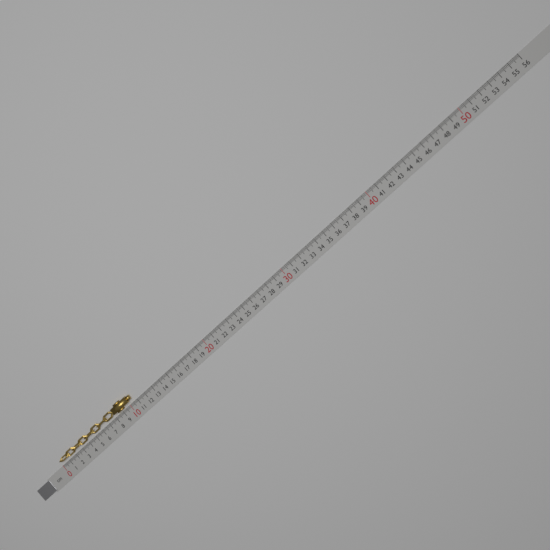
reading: 10.6 cm
